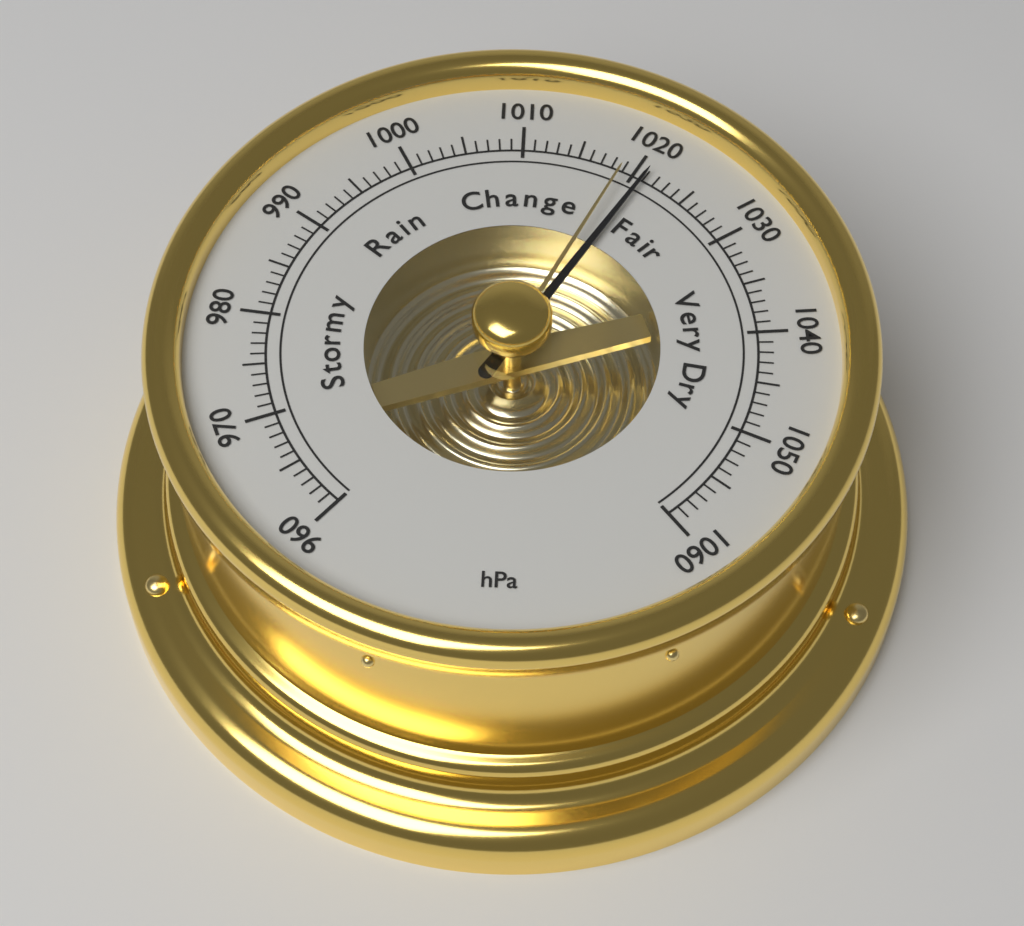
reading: 1021 hPa
